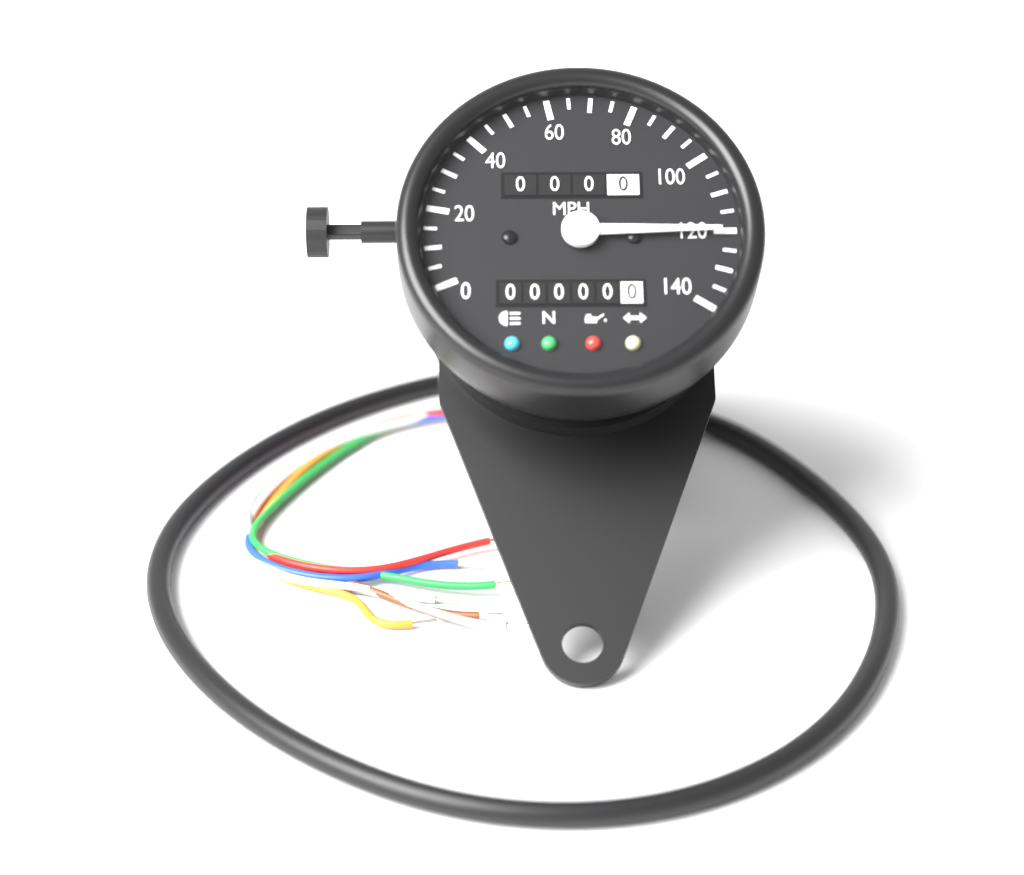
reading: 120 mph
